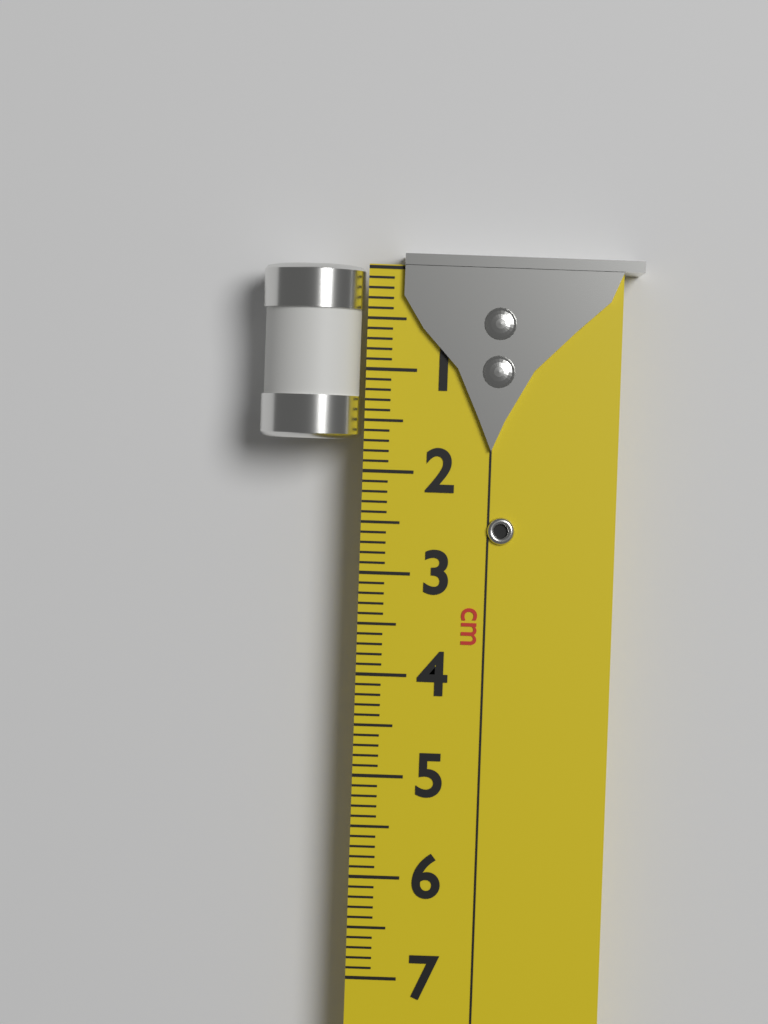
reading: 1.7 cm
